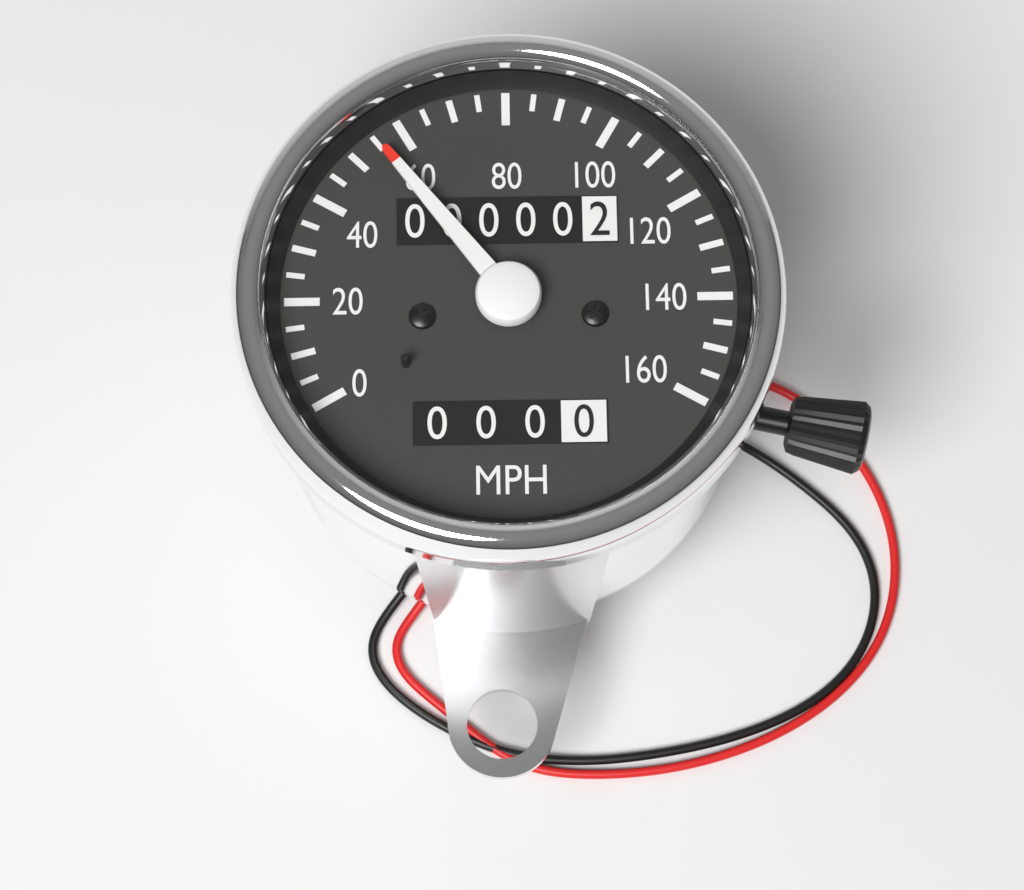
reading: 55 mph
